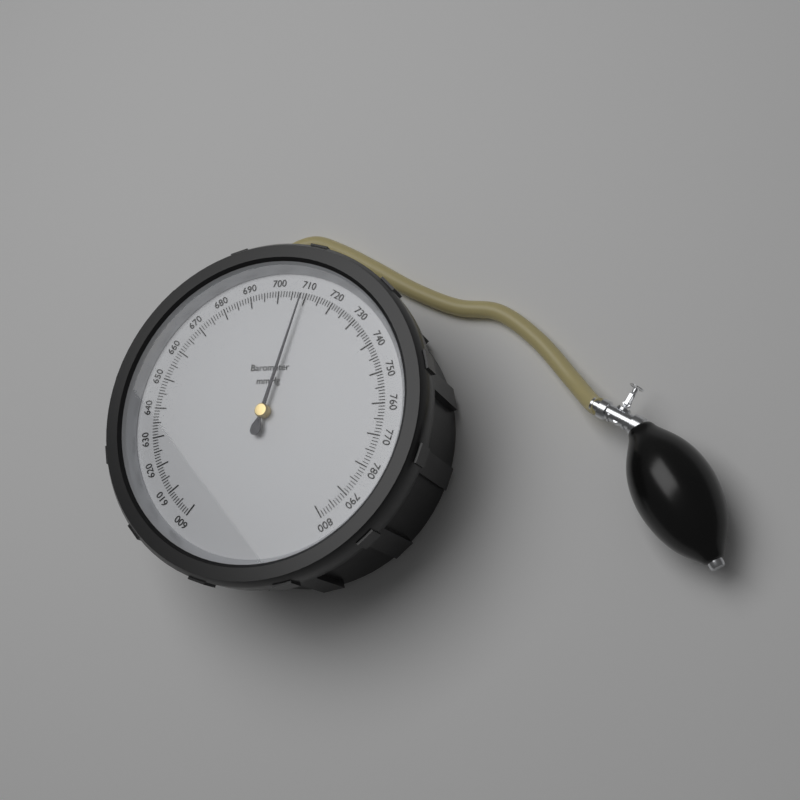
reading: 709 mmHg
